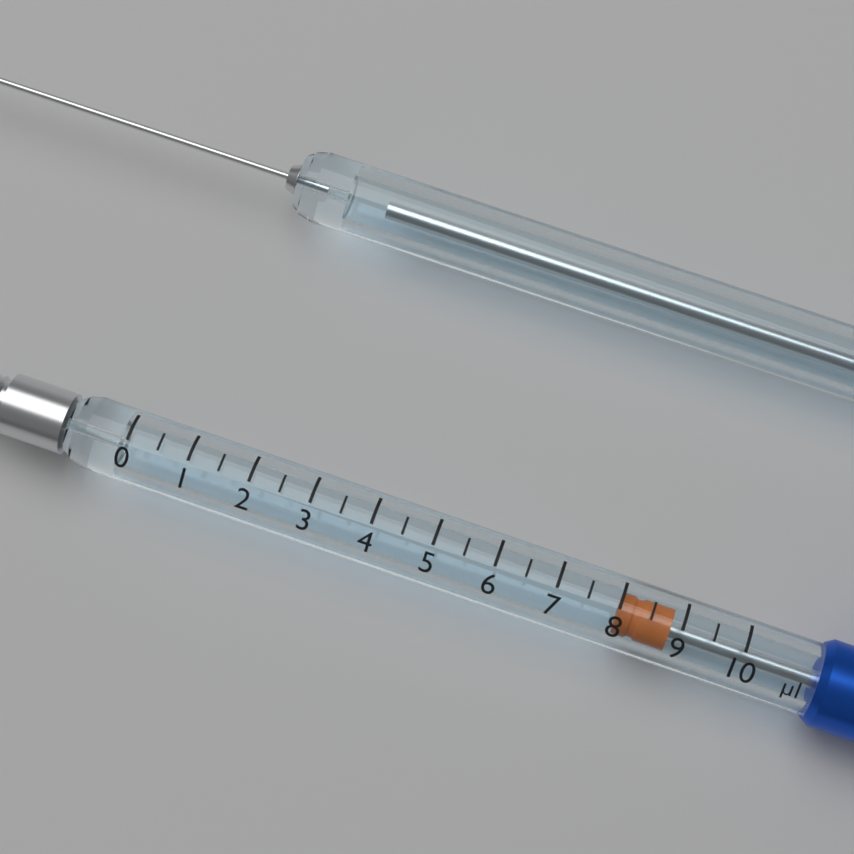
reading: 8.0 µl
